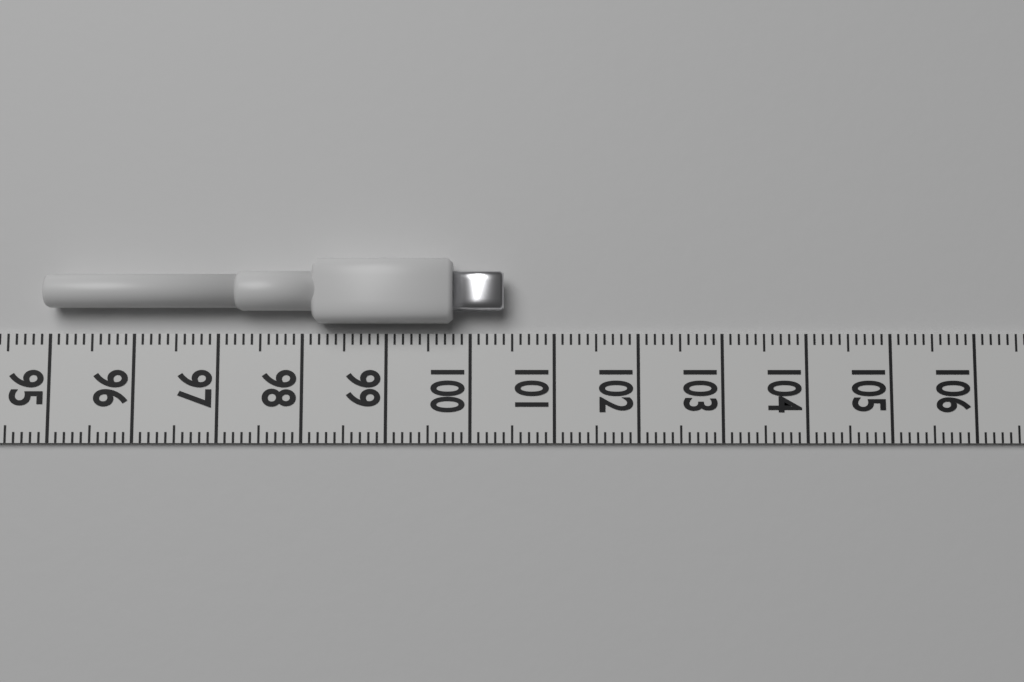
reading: 100.4 (no unit)
